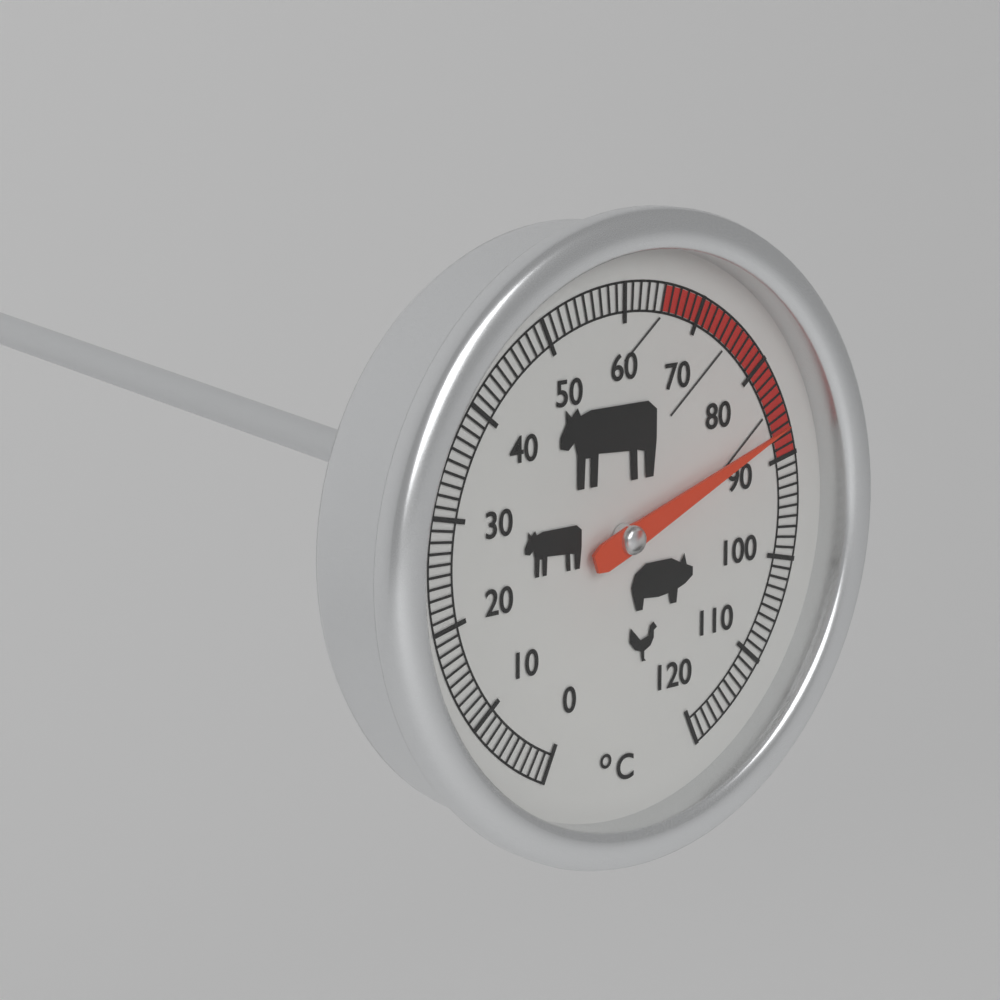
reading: 87 °C
